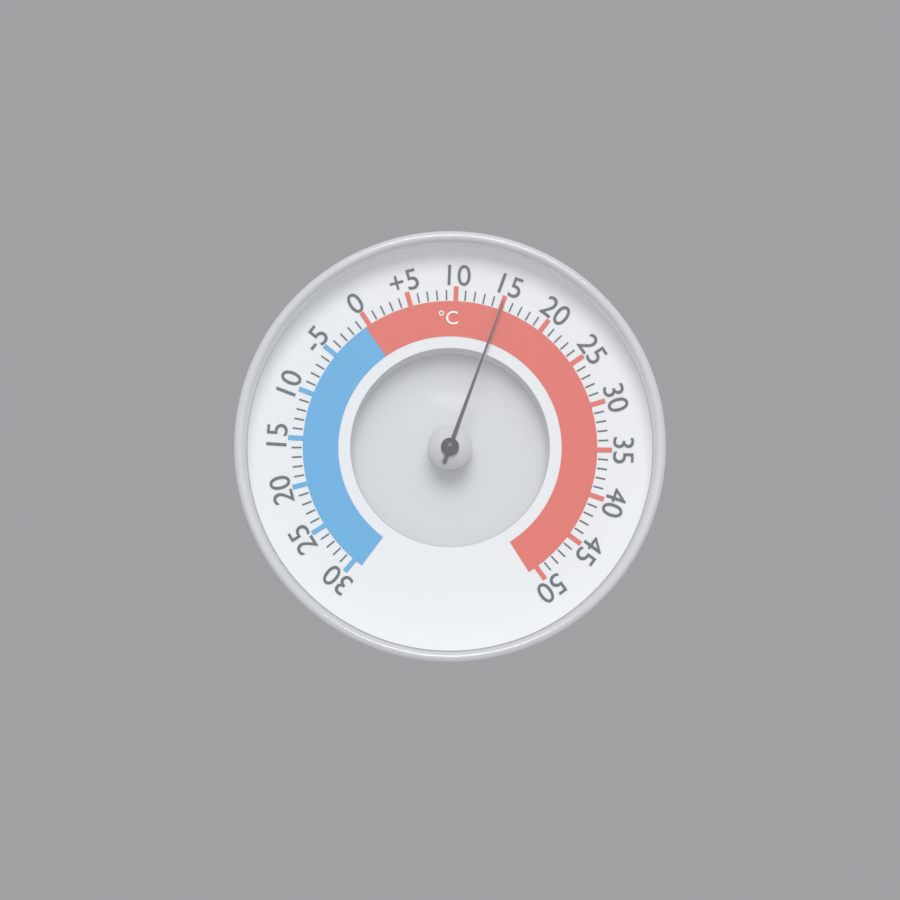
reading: 15 °C
